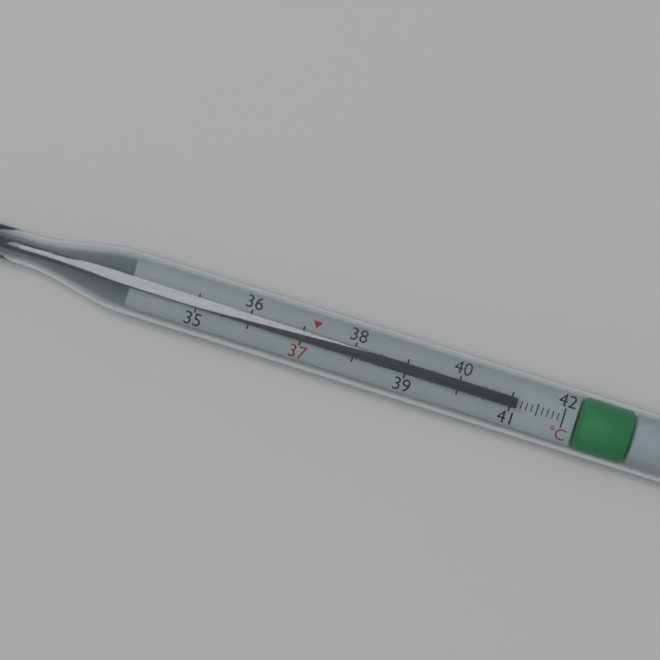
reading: 41.1 °C
